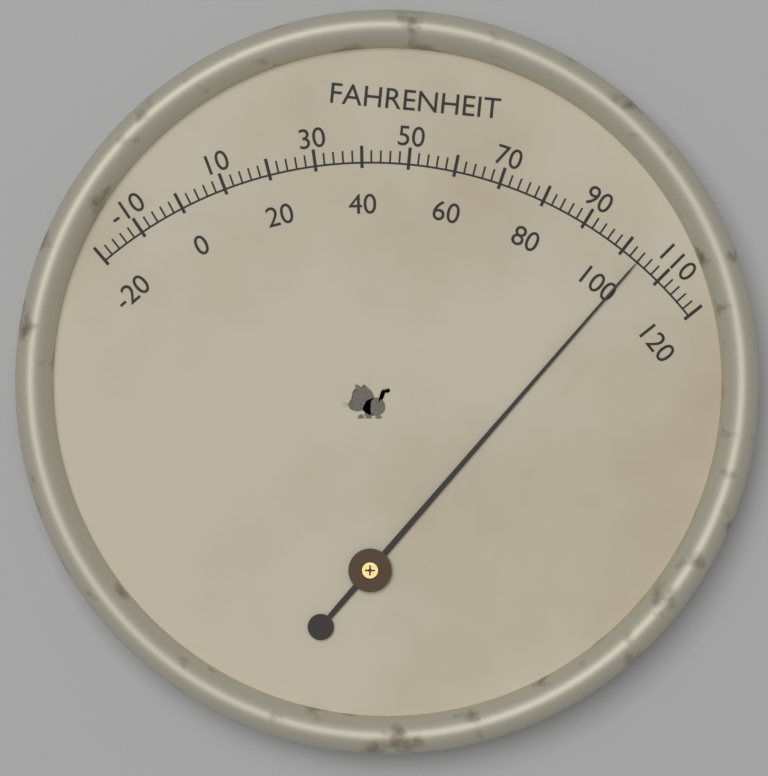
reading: 104 °F
